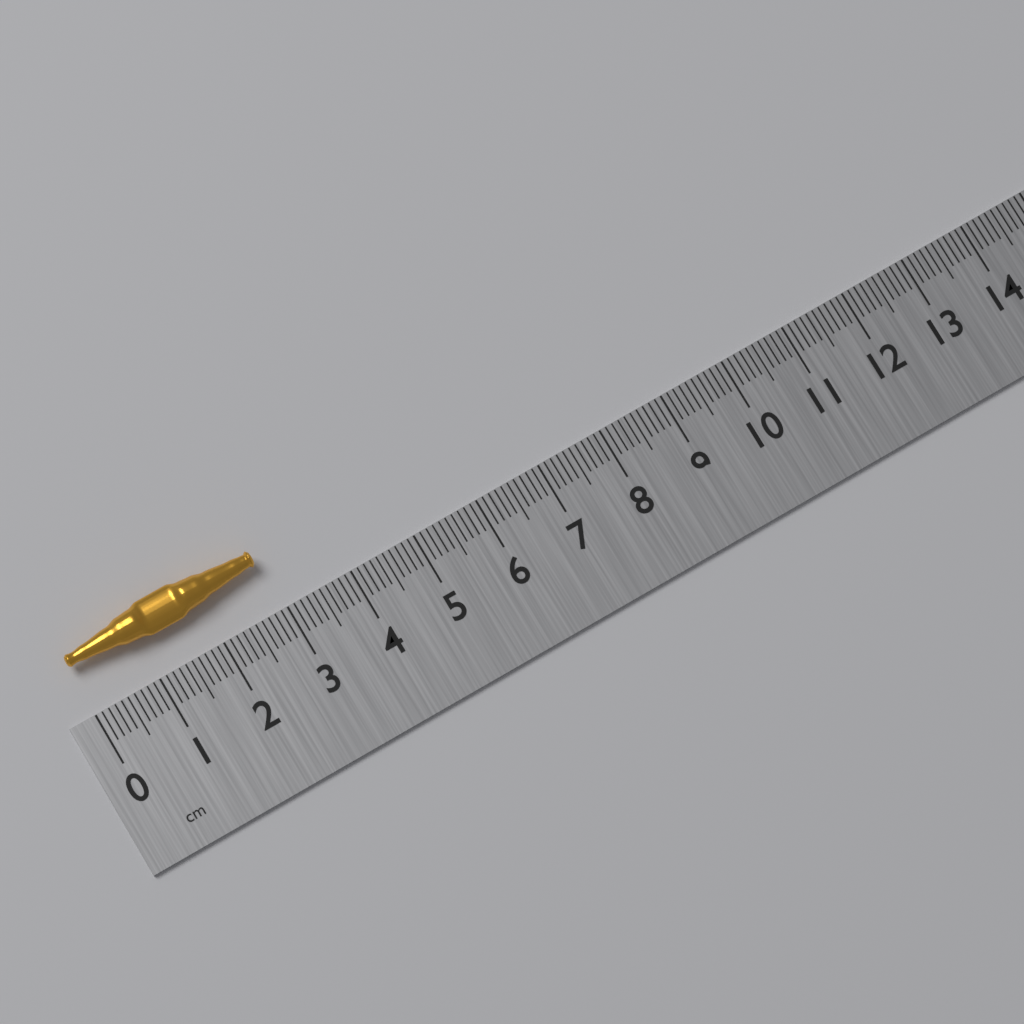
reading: 2.9 cm
